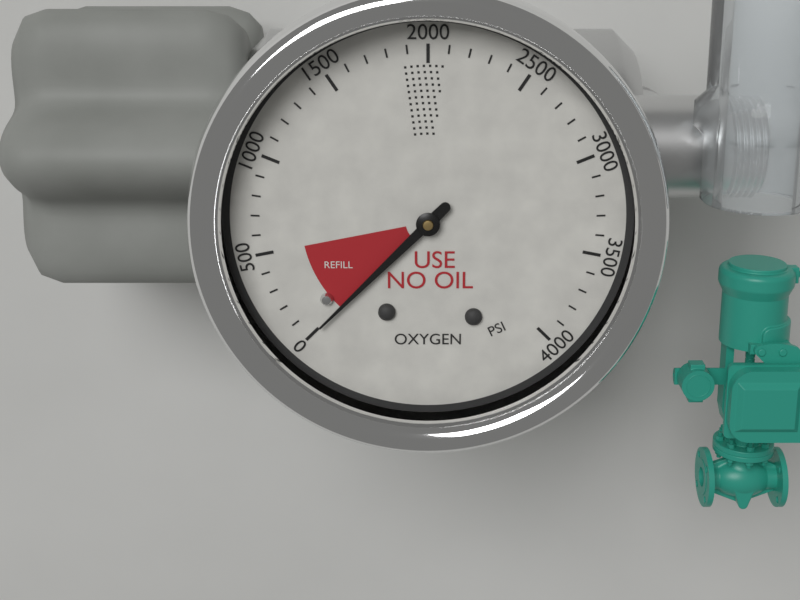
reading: 0 psi
